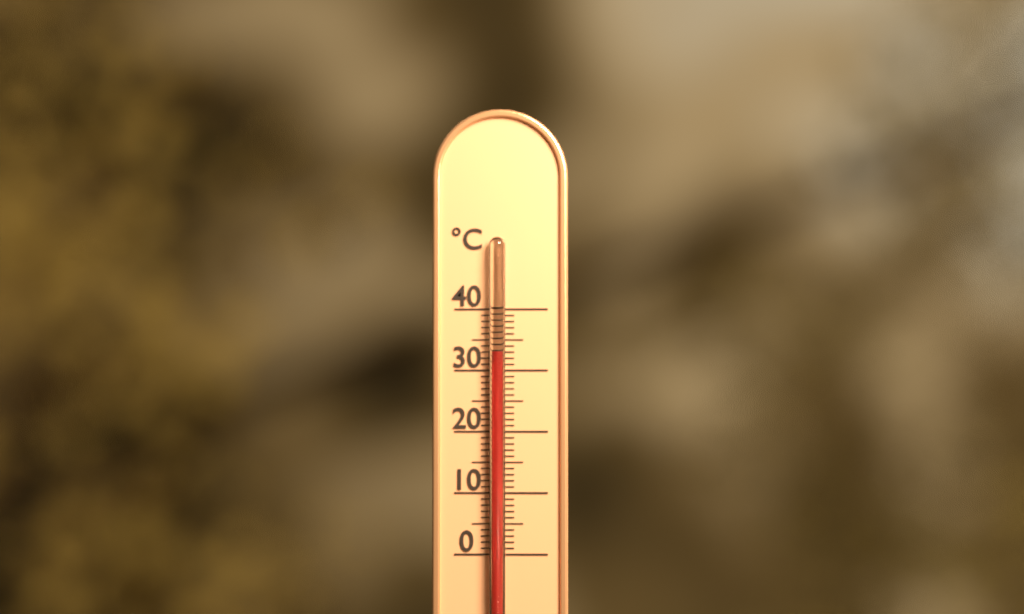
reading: 33 °C
